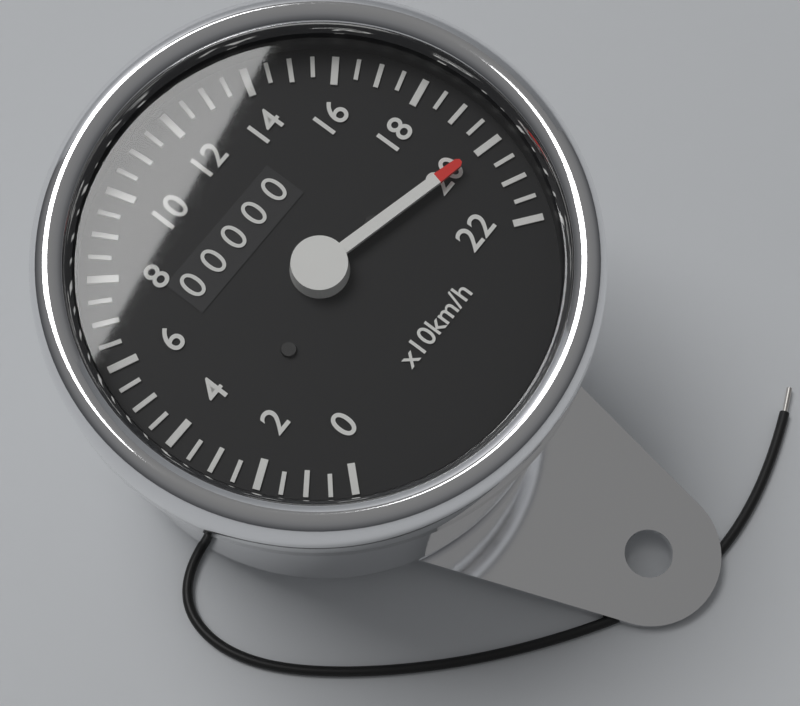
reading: 200 km/h
